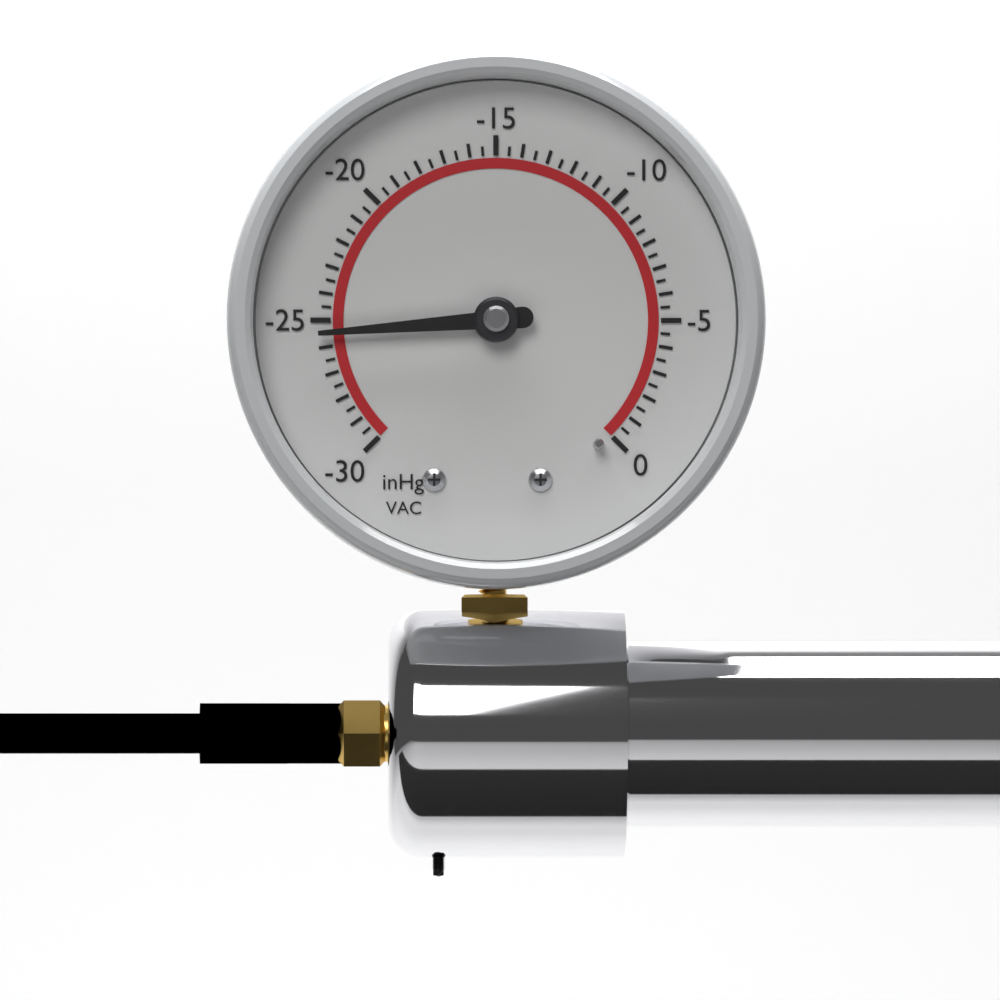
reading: -25.5 inHg
